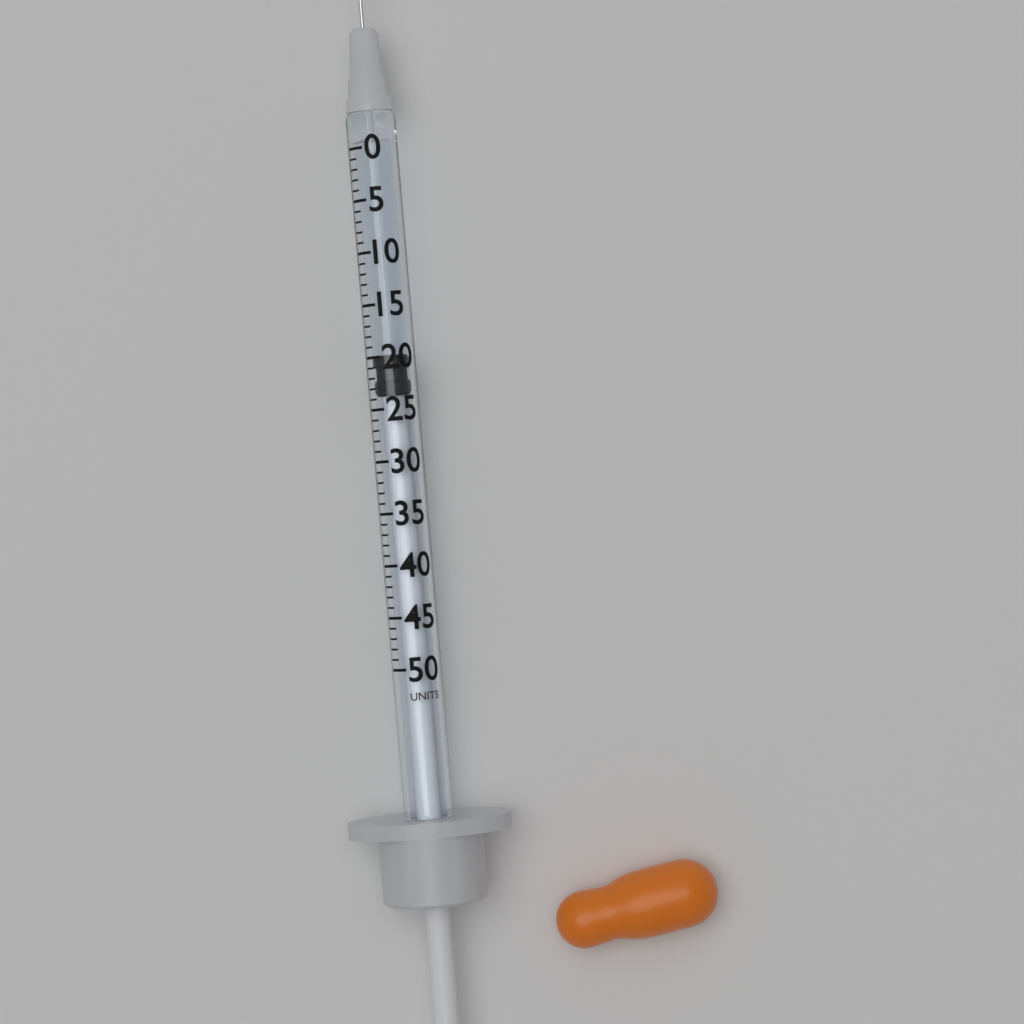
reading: 20 units
